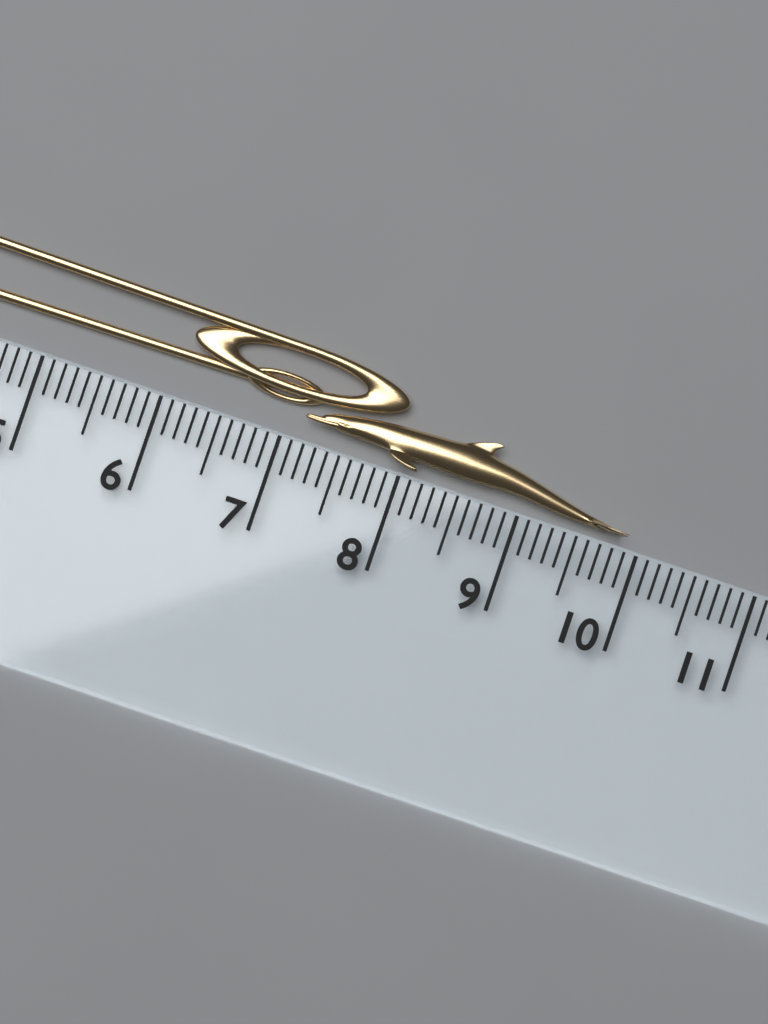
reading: 9.9 cm
